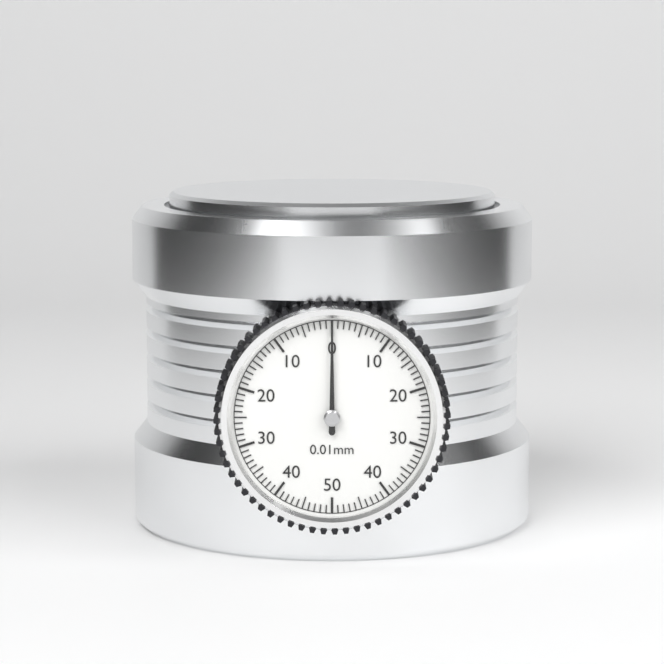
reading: 0.00 mm
